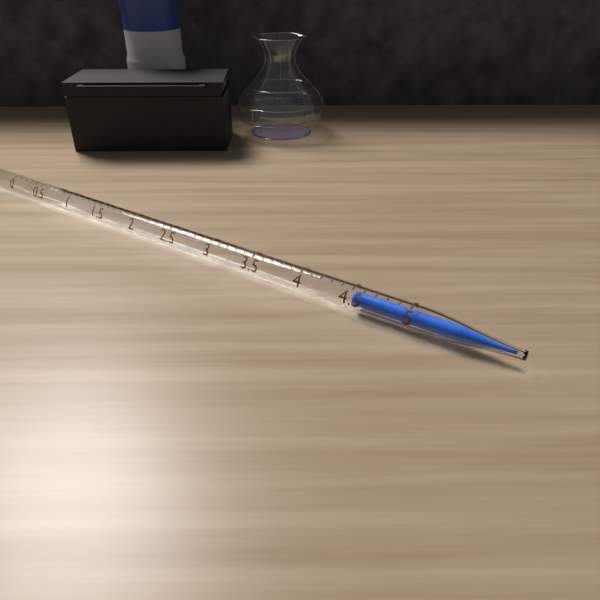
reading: 4.5 ml
